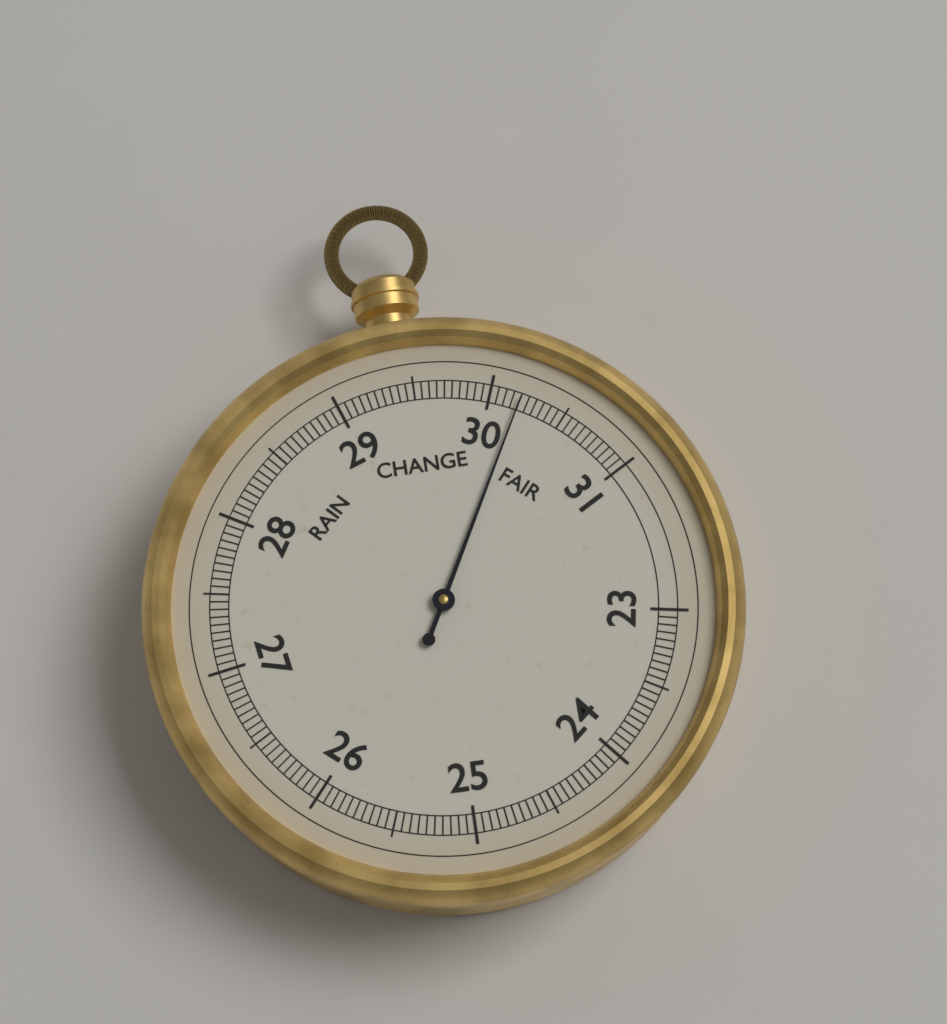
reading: 30.20 (no unit)
